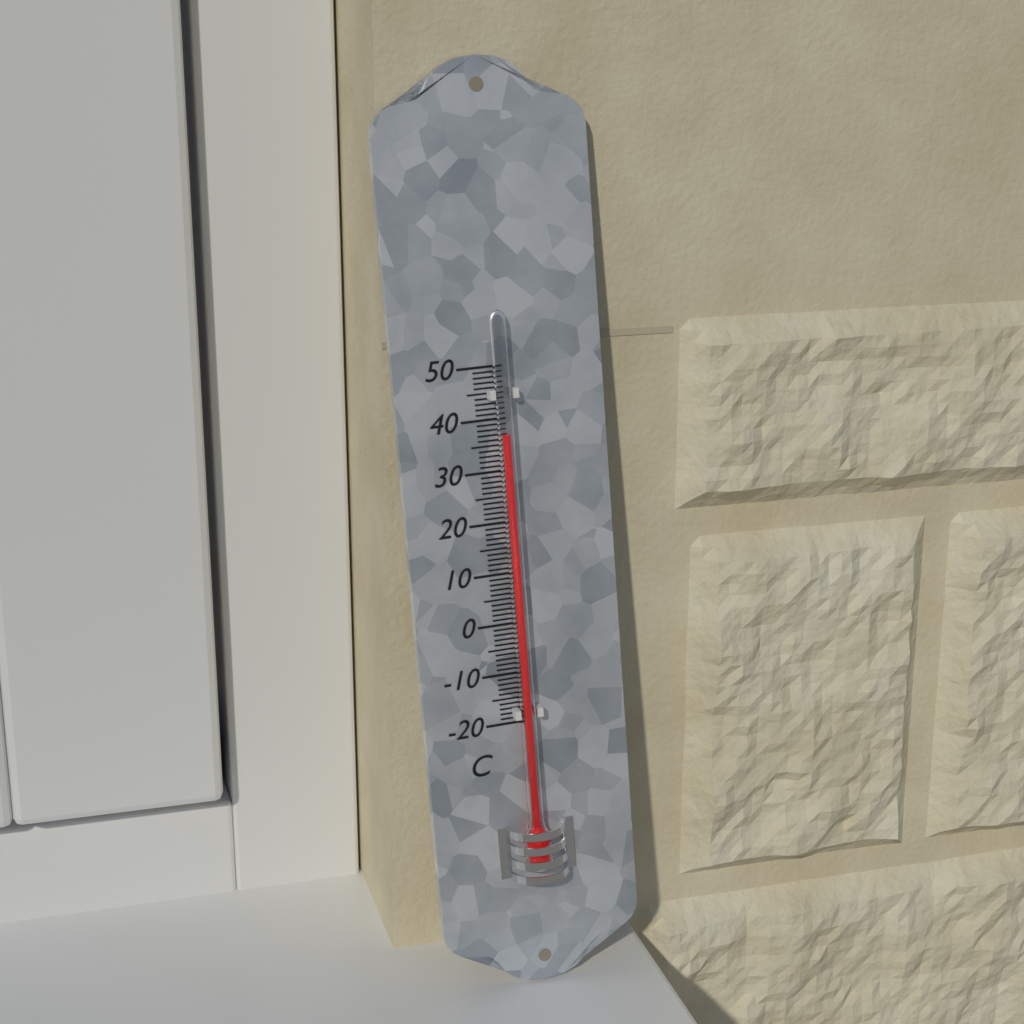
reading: 37 °C
